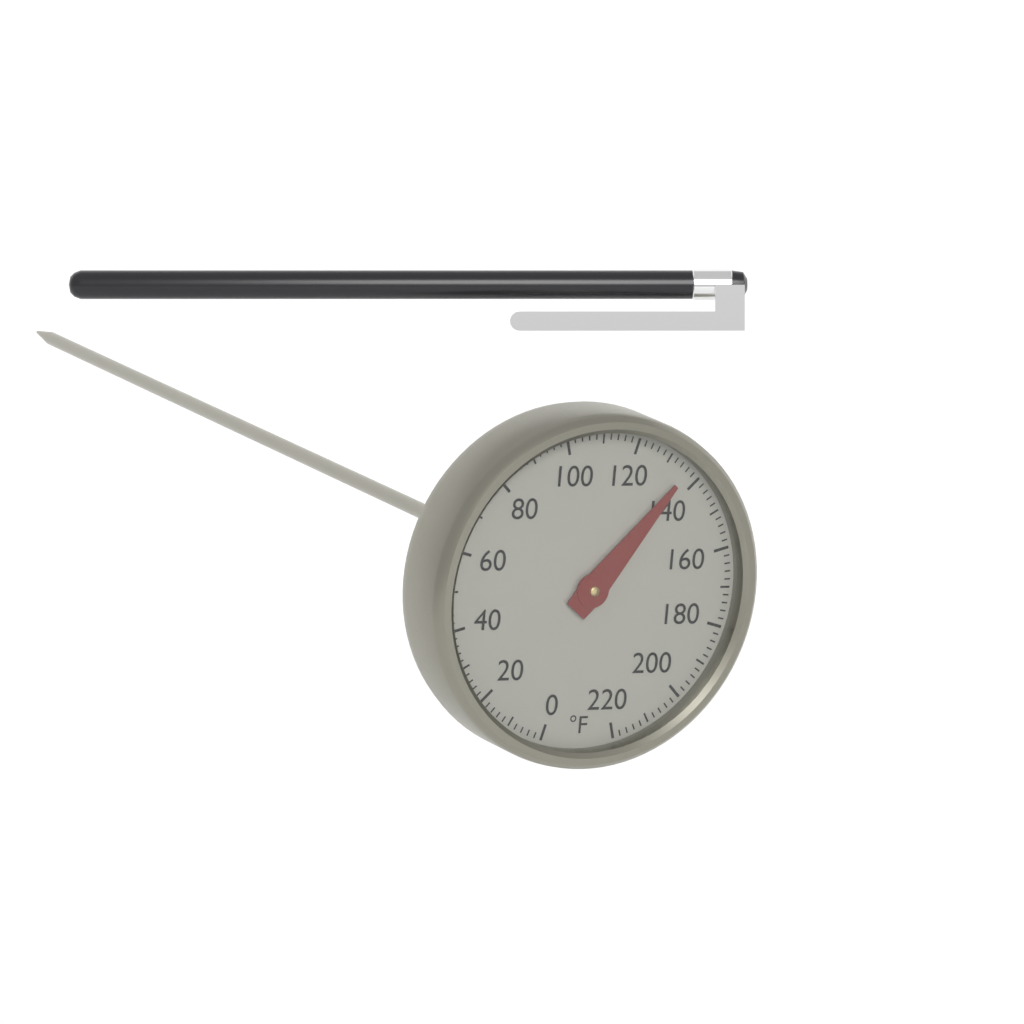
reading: 136 °F
